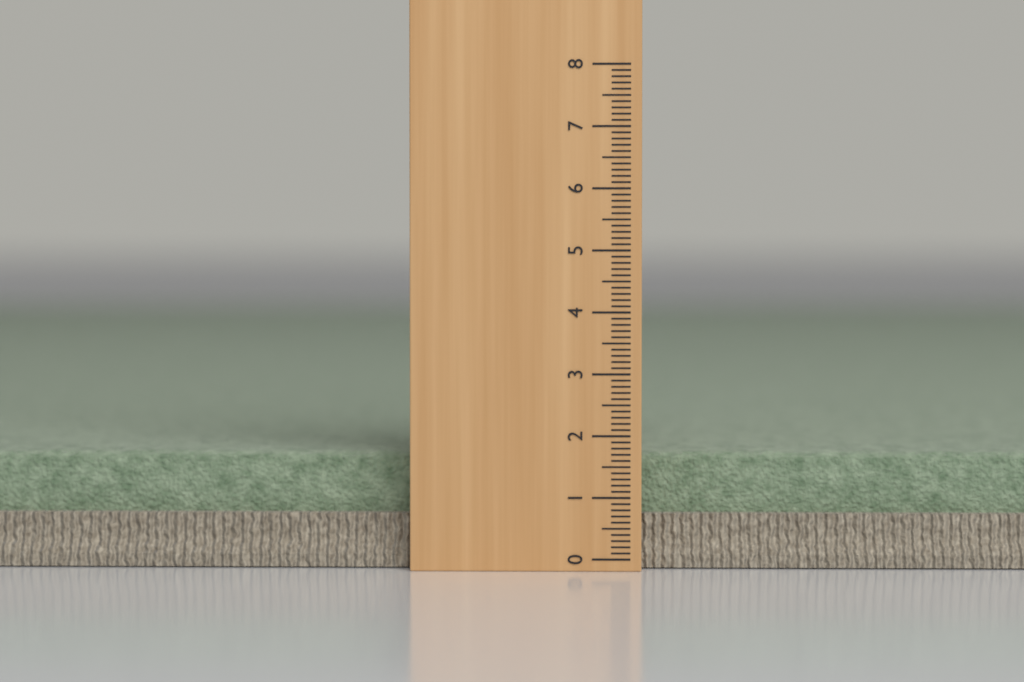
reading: 1.7 (no unit)
